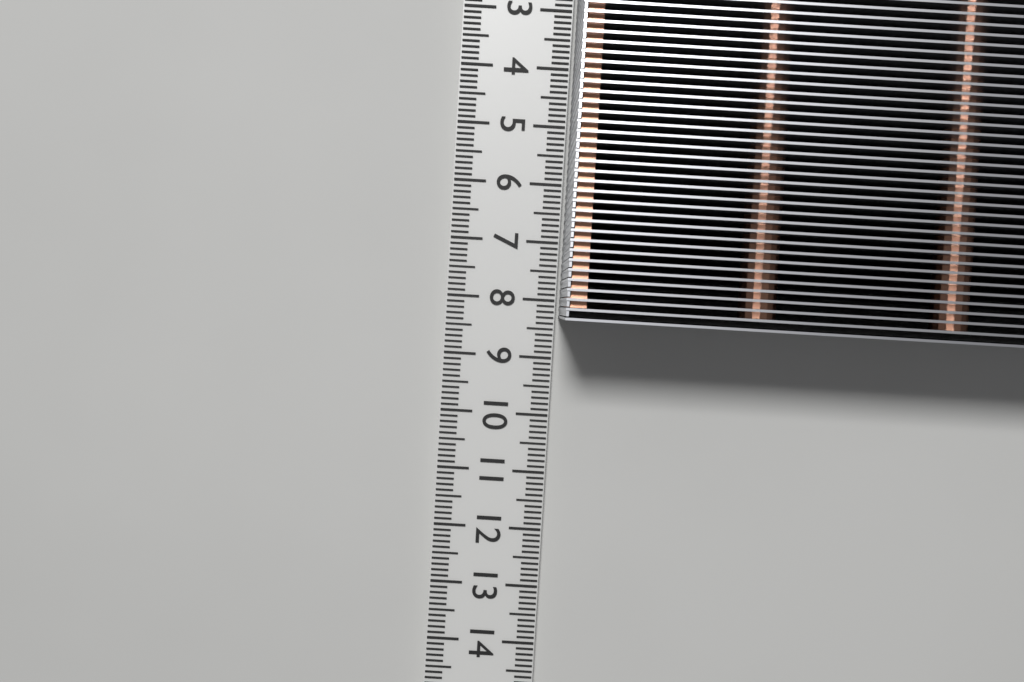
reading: 8.3 cm
